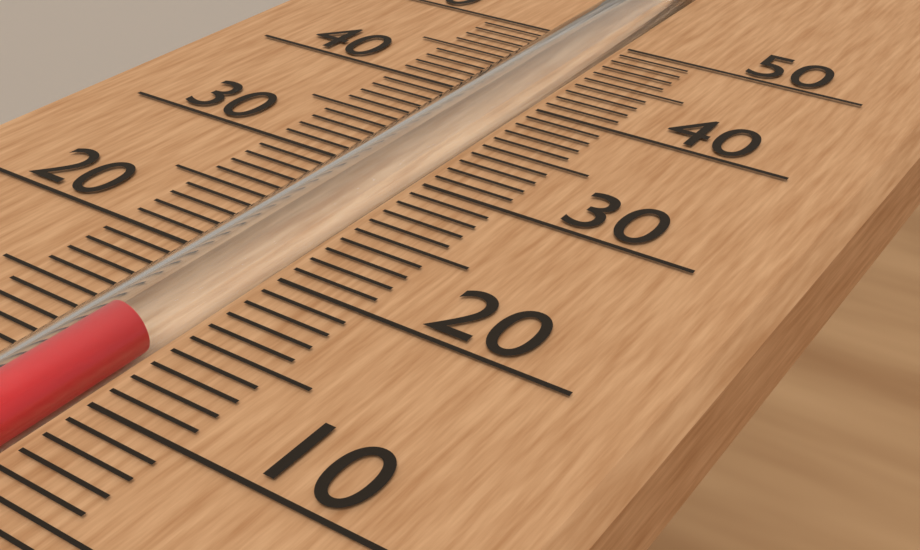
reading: 14 (no unit)
